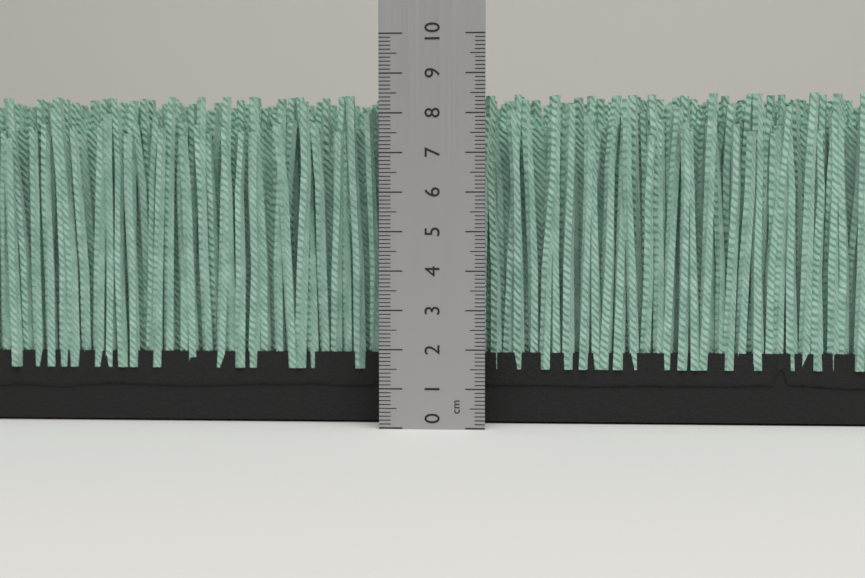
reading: 8.5 cm
